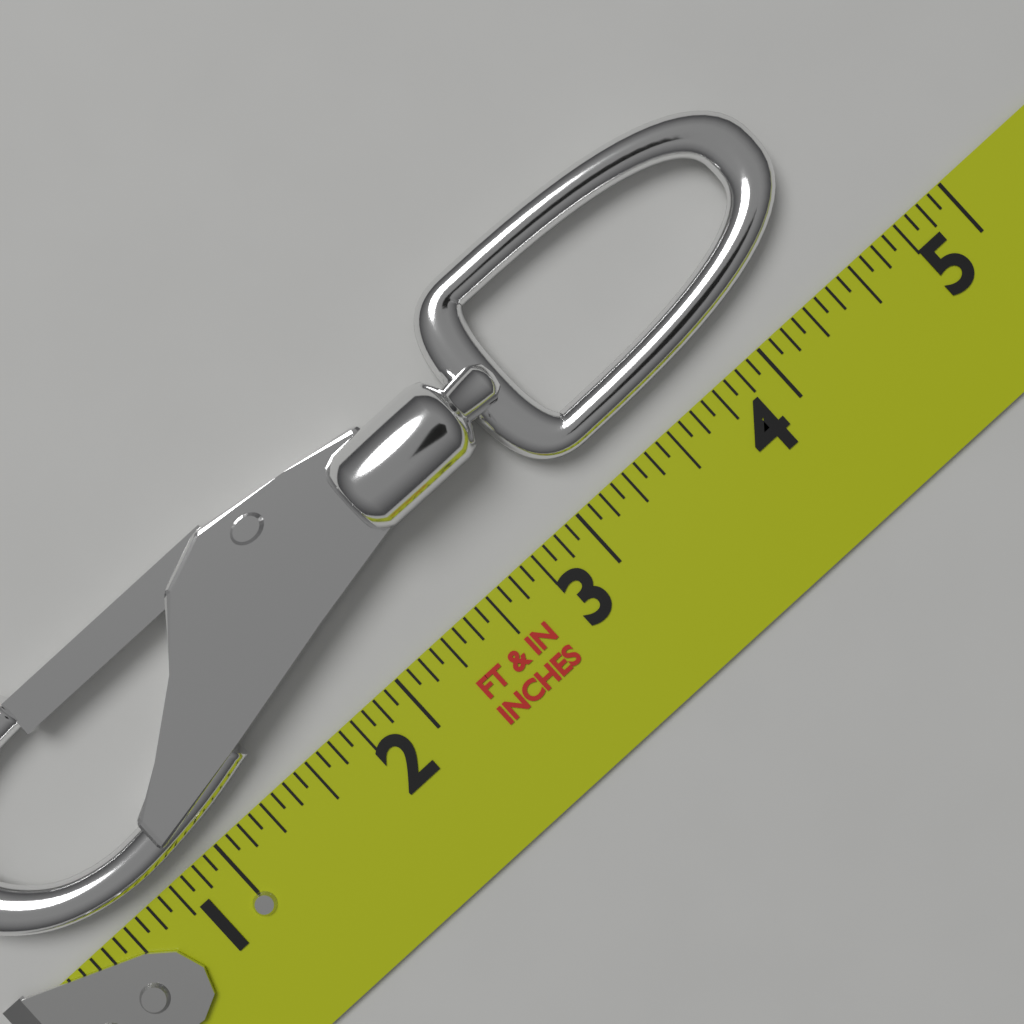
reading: 4.5625 in
